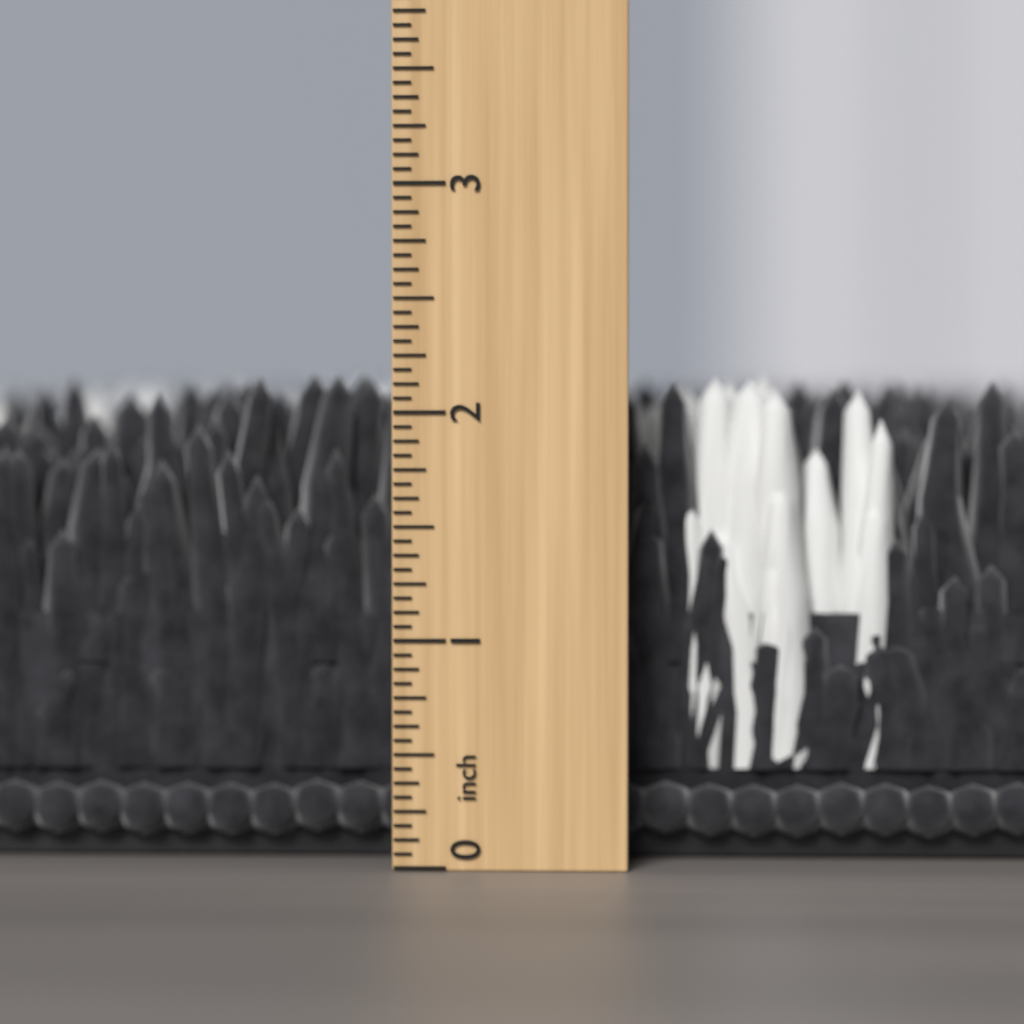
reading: 2.1875 inch
